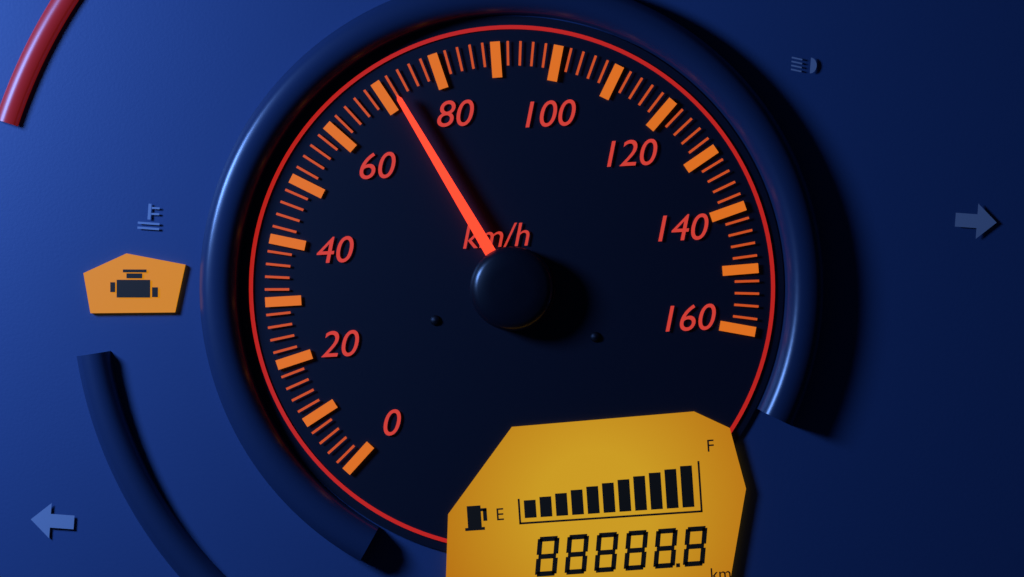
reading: 72 km/h
